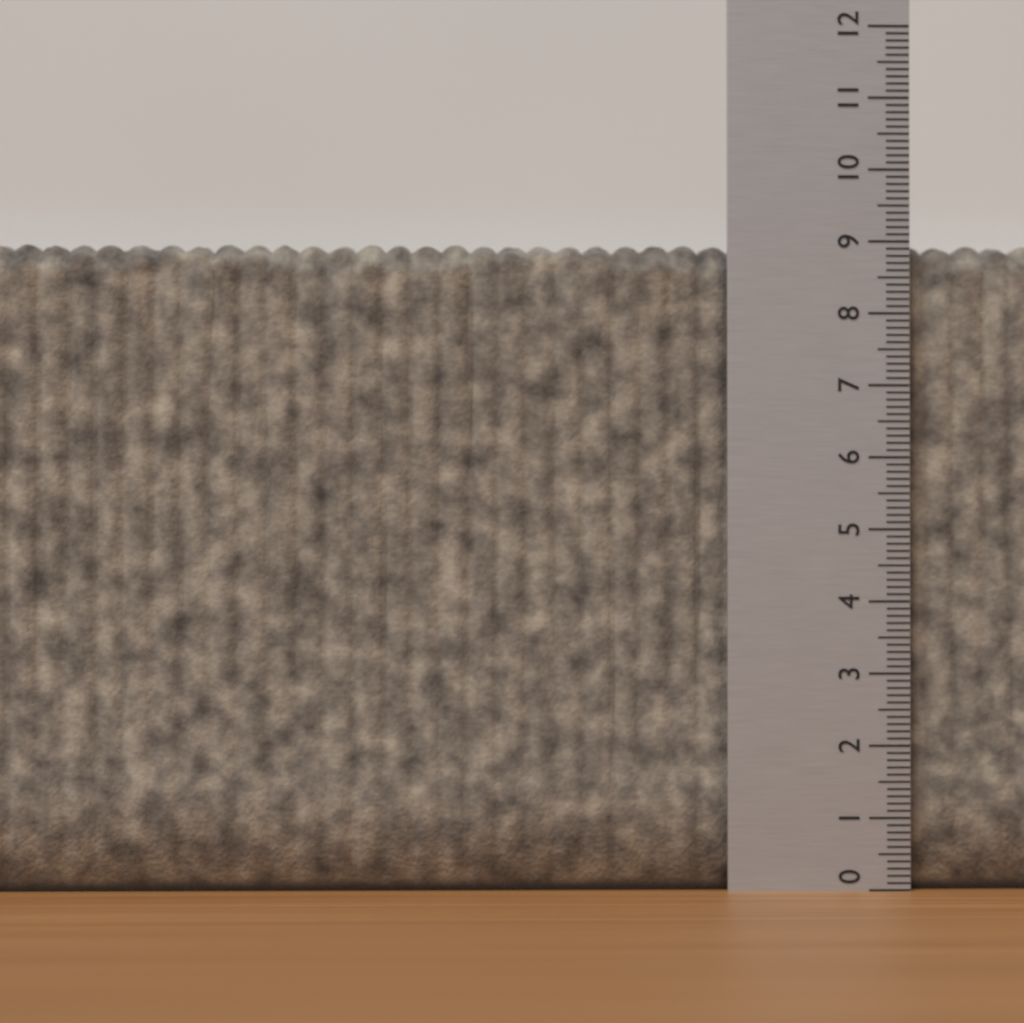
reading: 9.0 (no unit)
